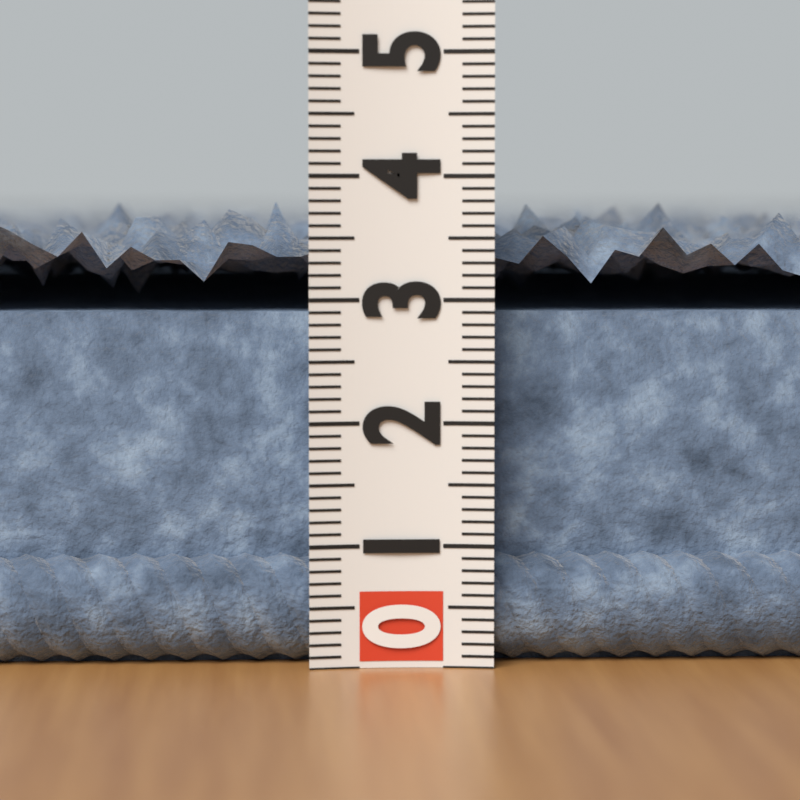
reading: 3.8 (no unit)
